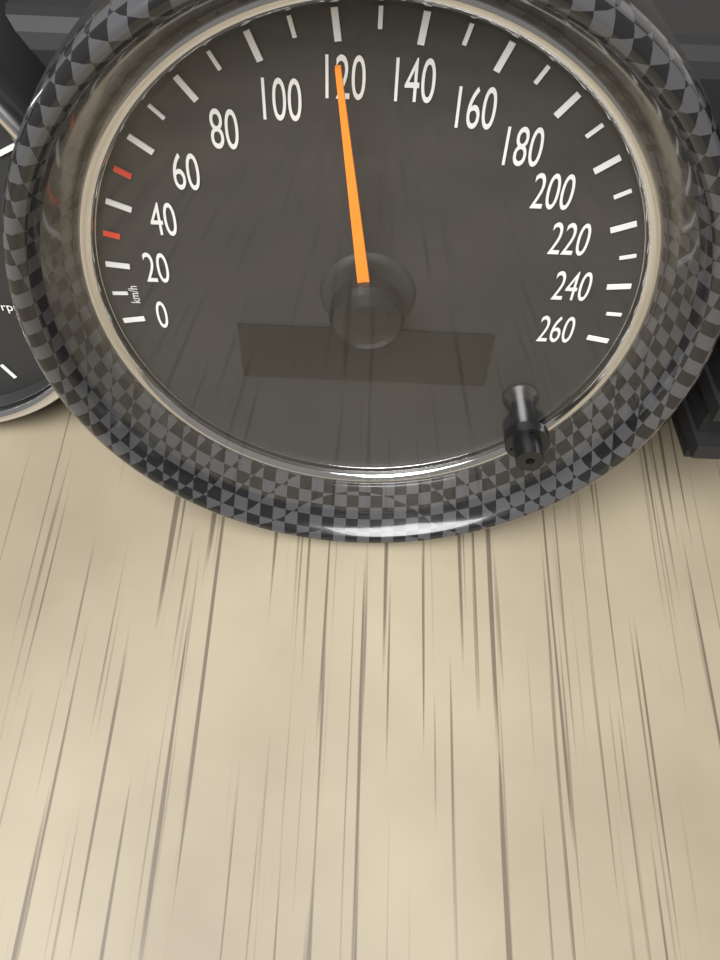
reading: 120 km/h
